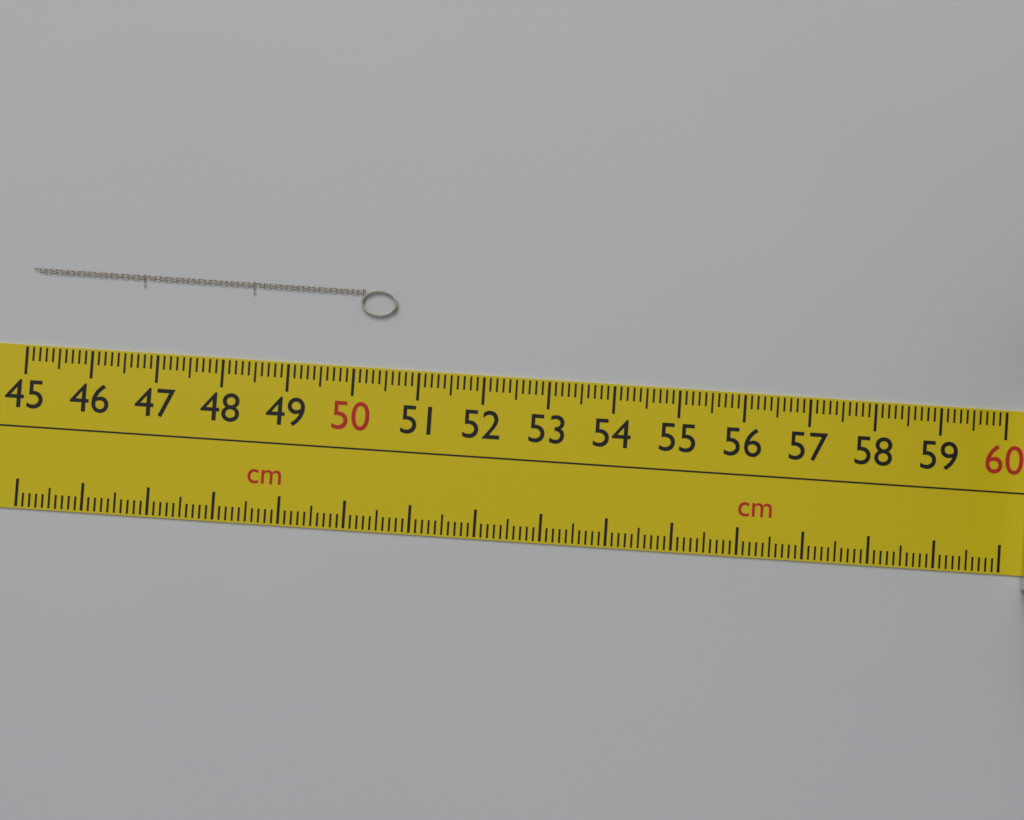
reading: 50.6 cm
